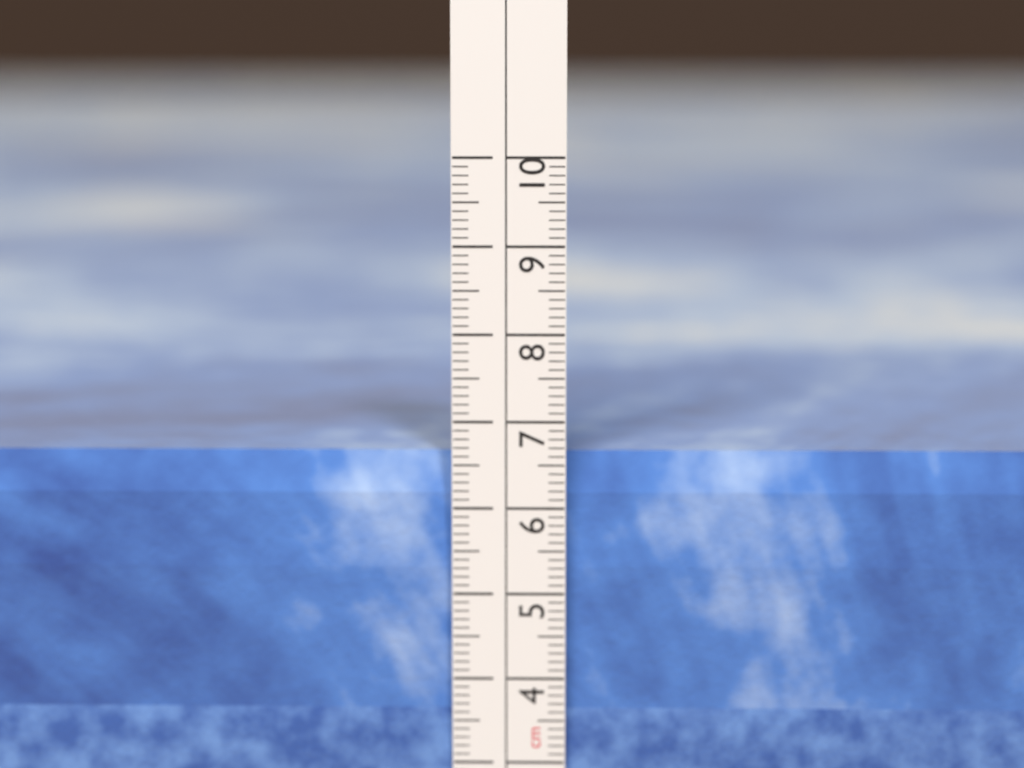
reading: 6.6 cm
